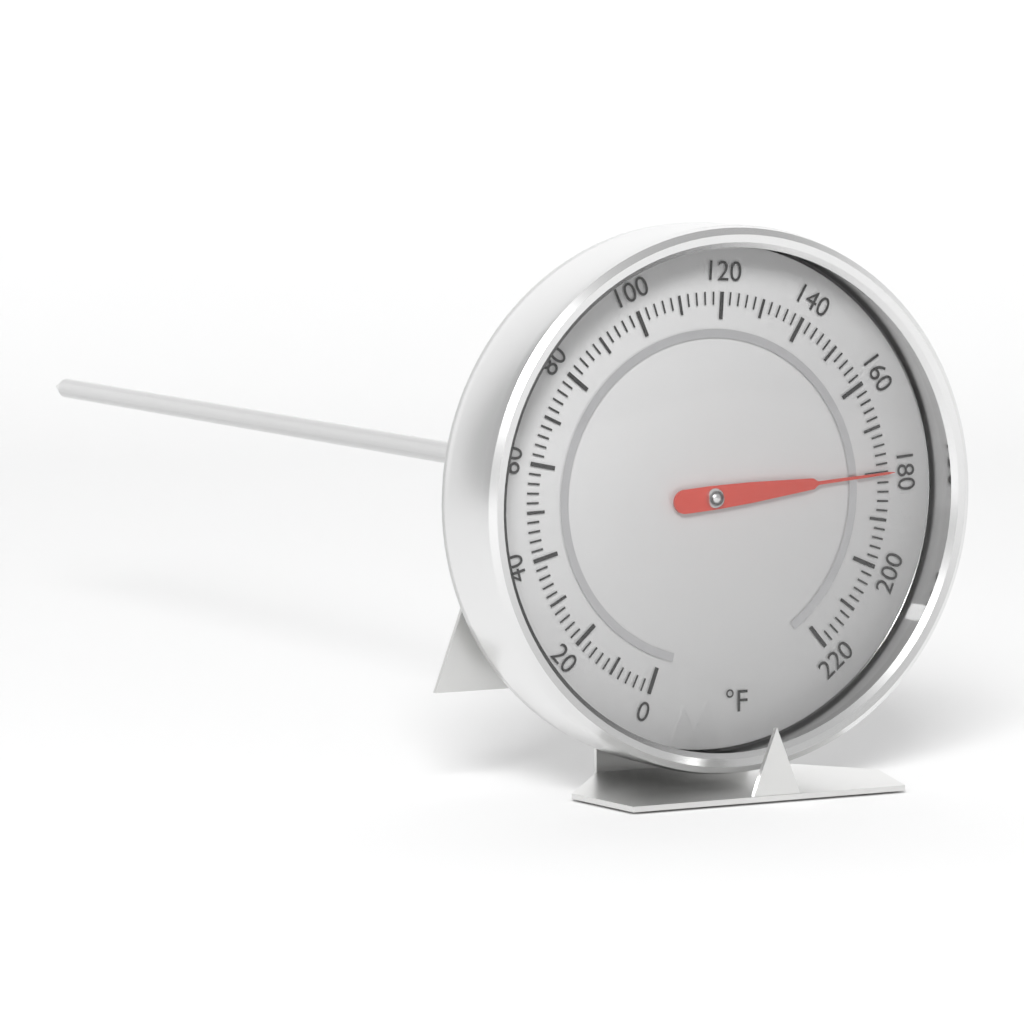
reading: 180 °F
